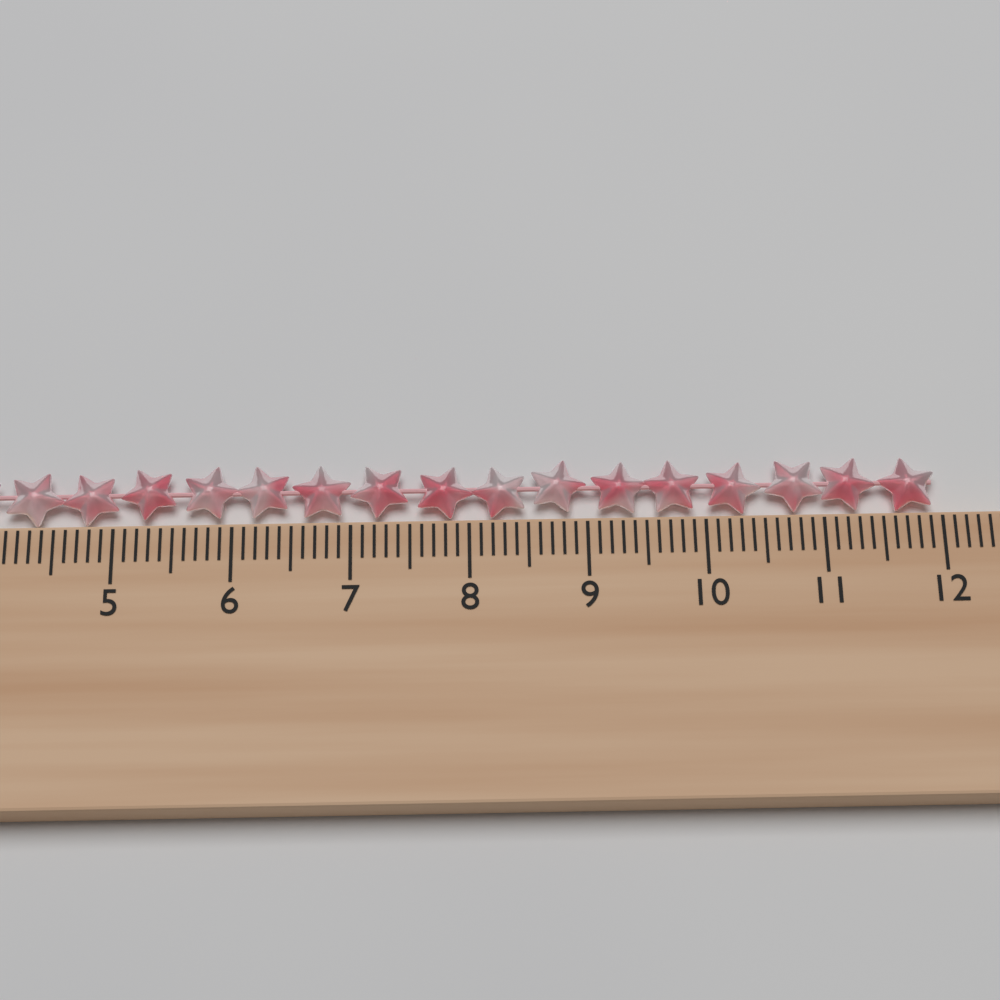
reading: 12.0 cm
